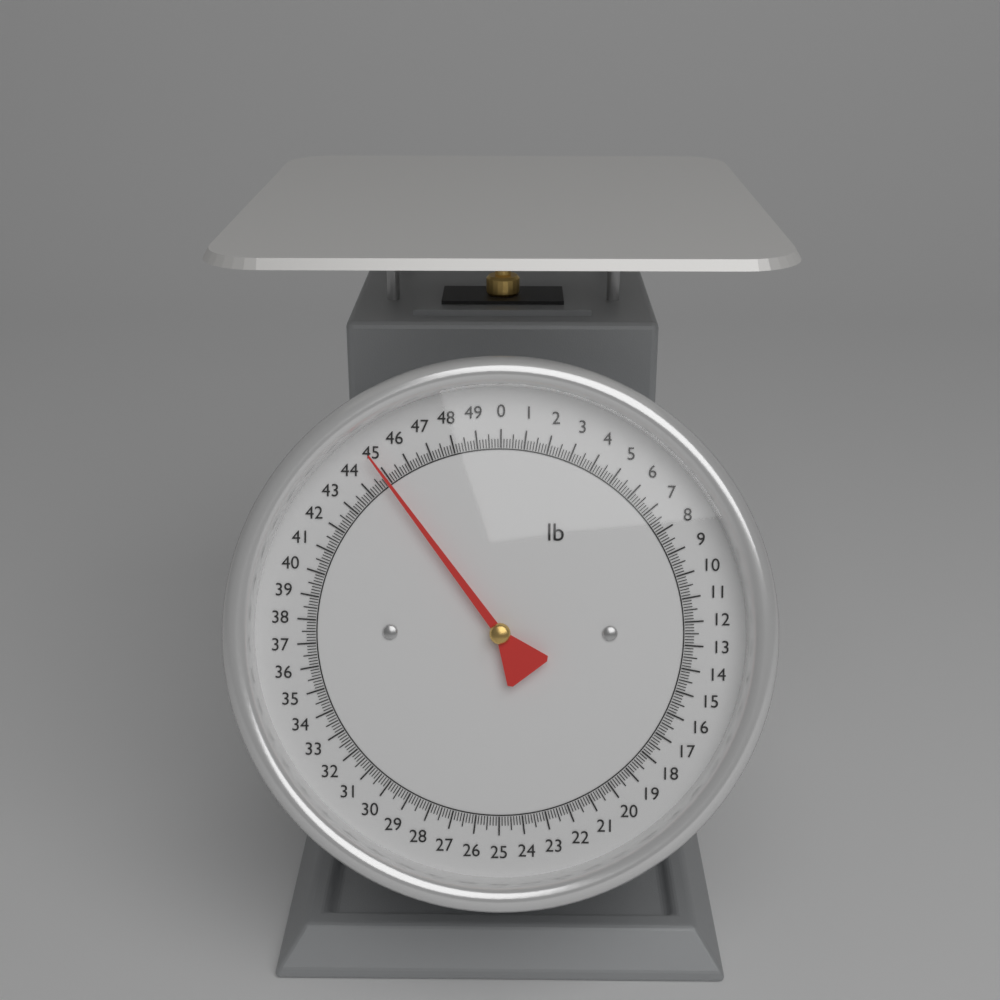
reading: 44.875 lb
